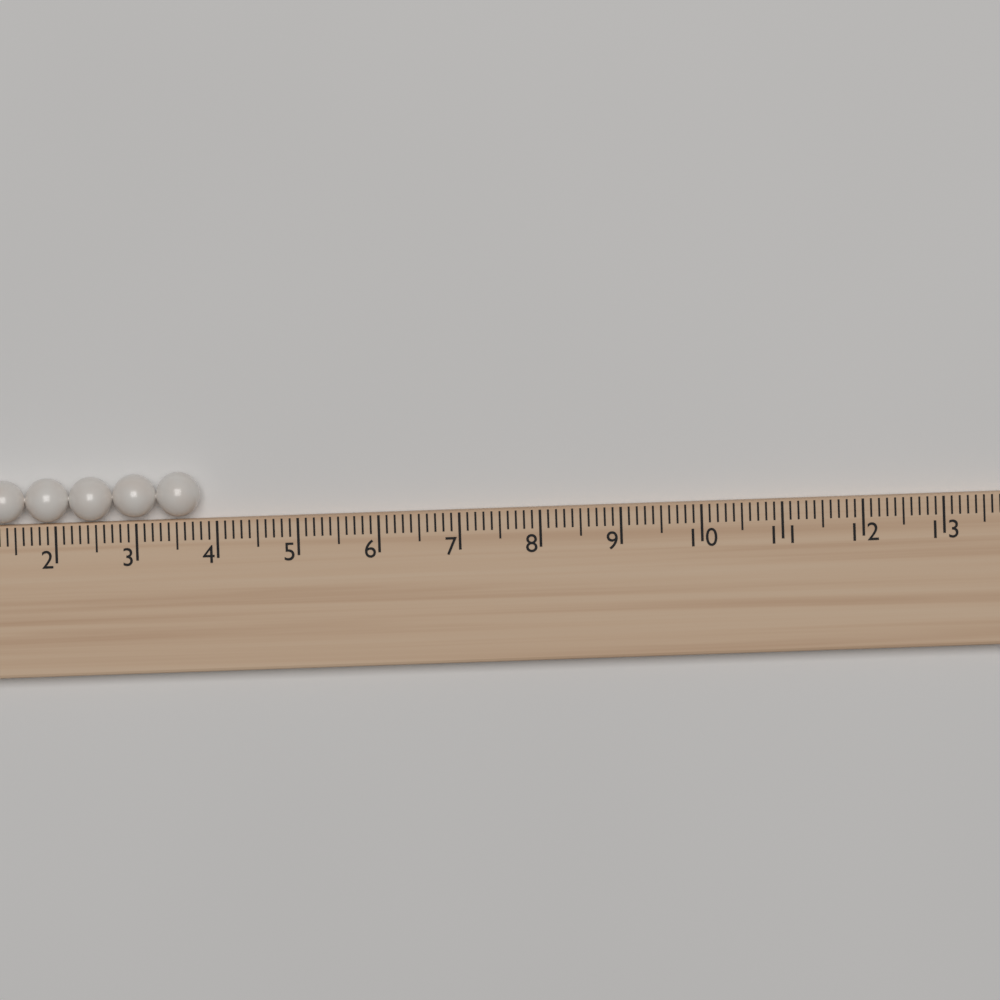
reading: 3.8 (no unit)
